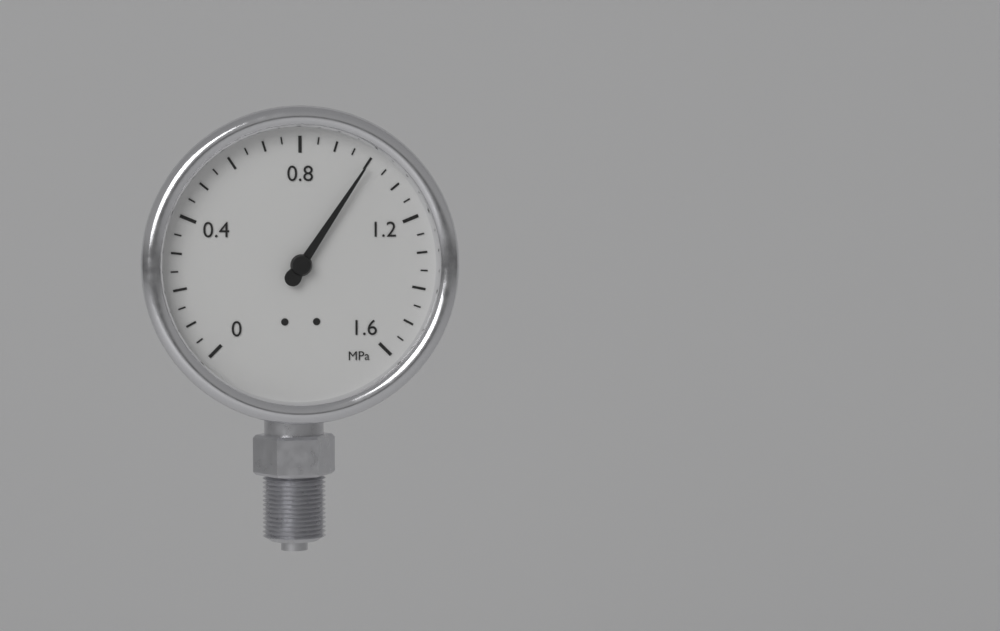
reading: 1.00 MPa
